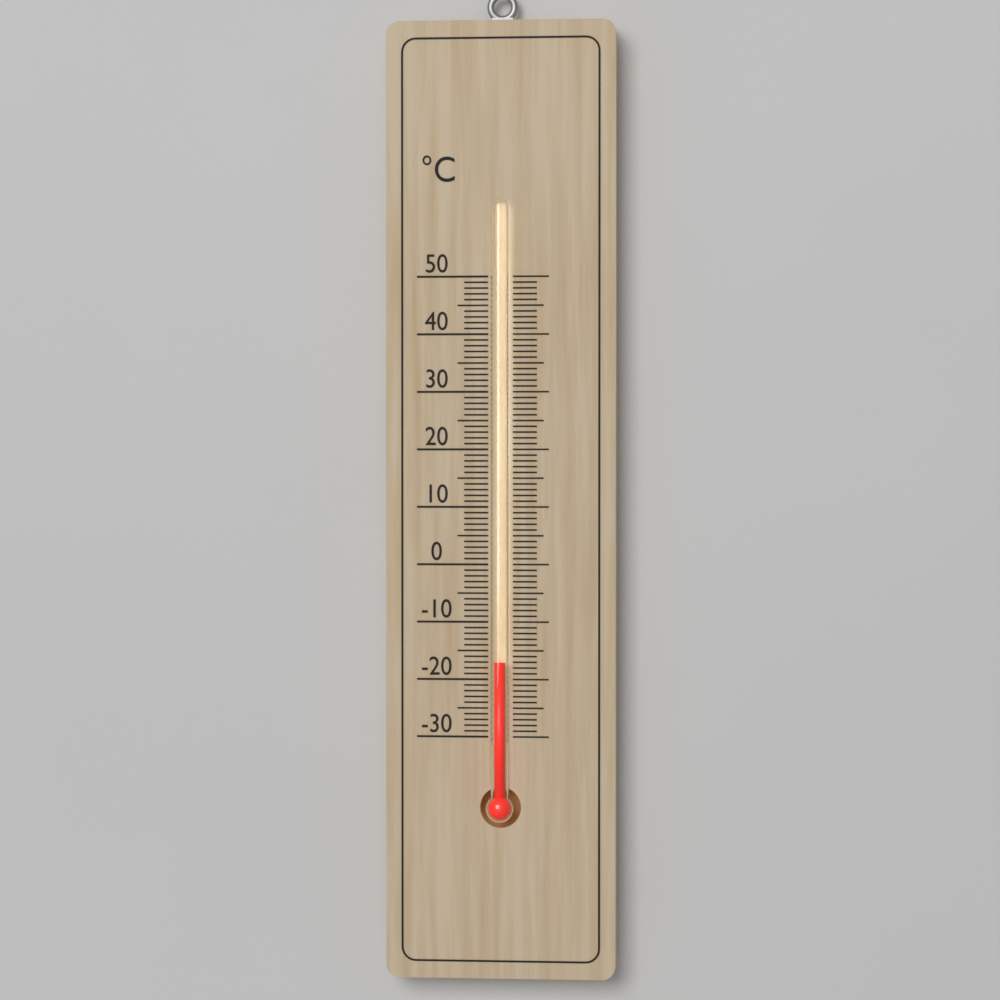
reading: -17 °C
